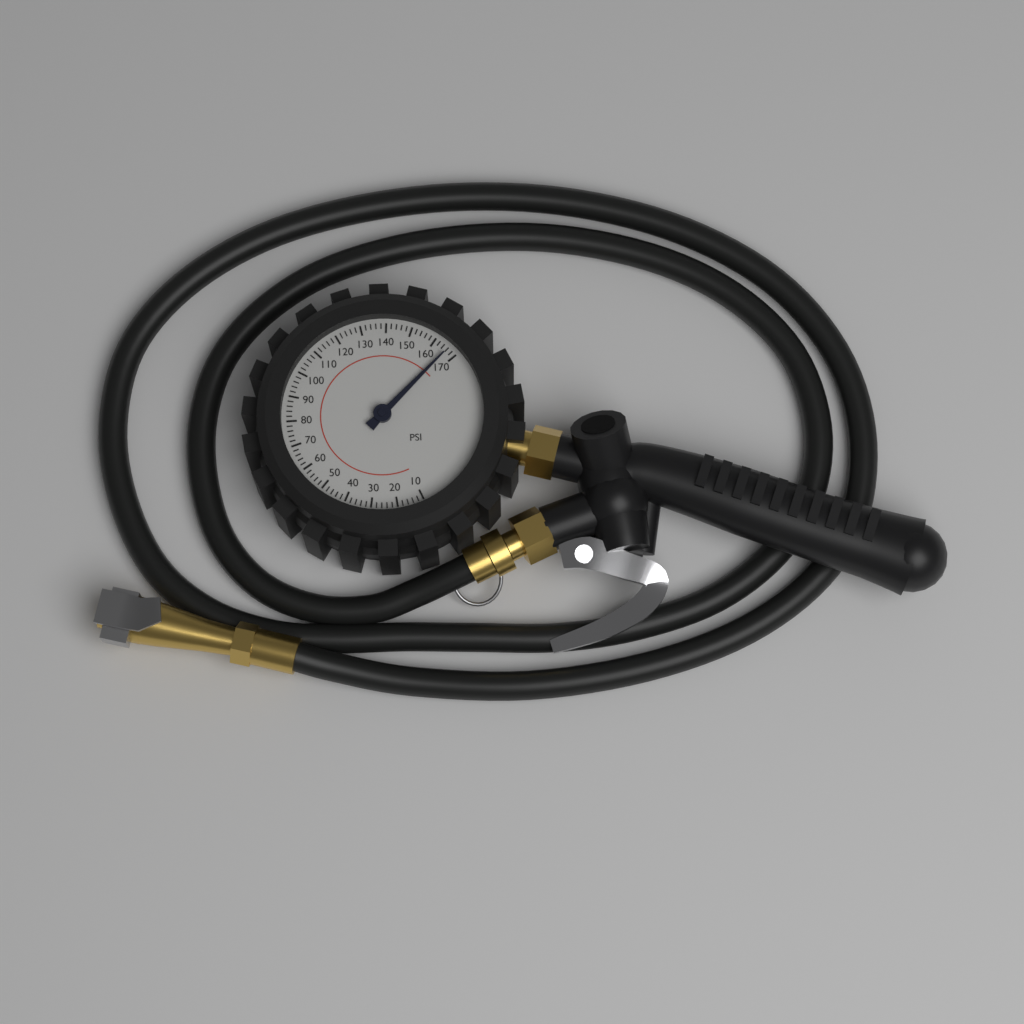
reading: 166 psi
